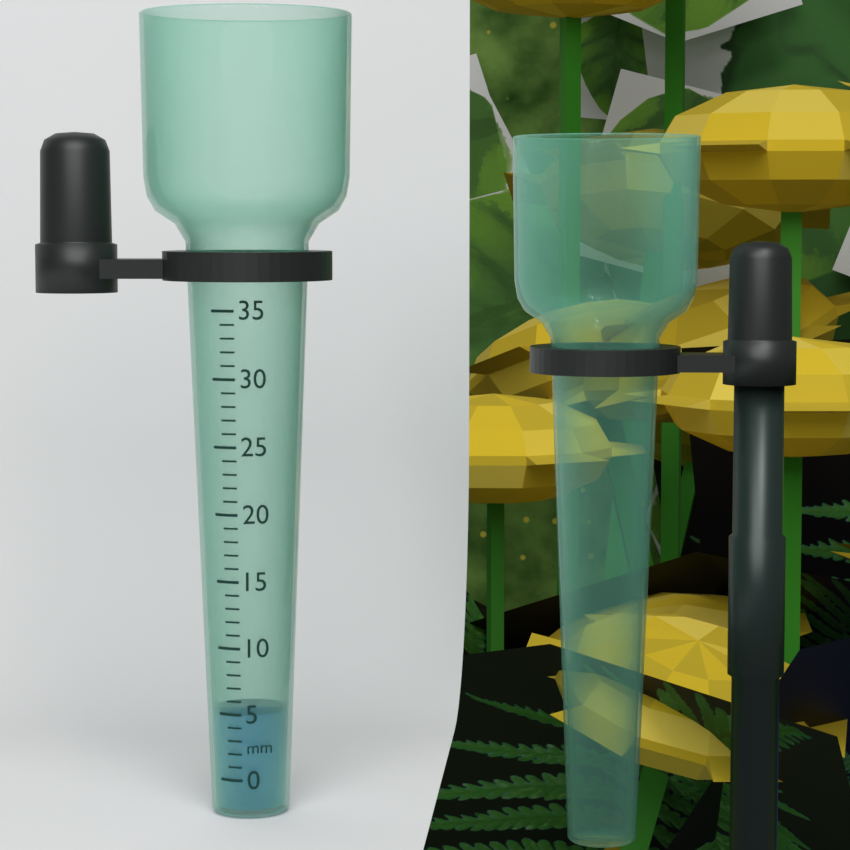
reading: 5 mm
